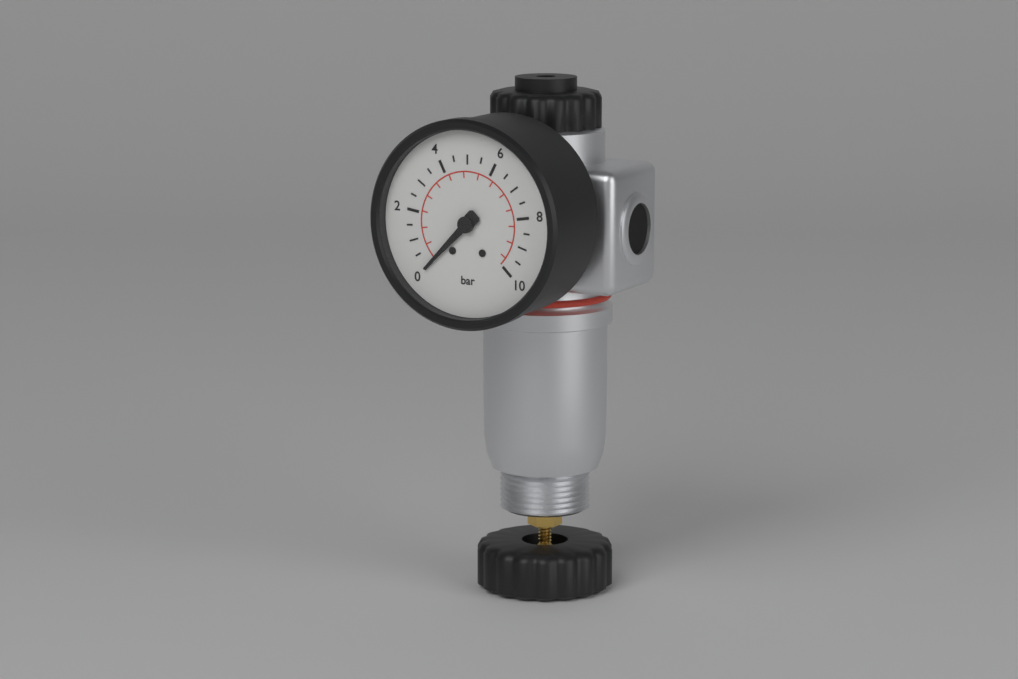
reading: 0.0 bar
